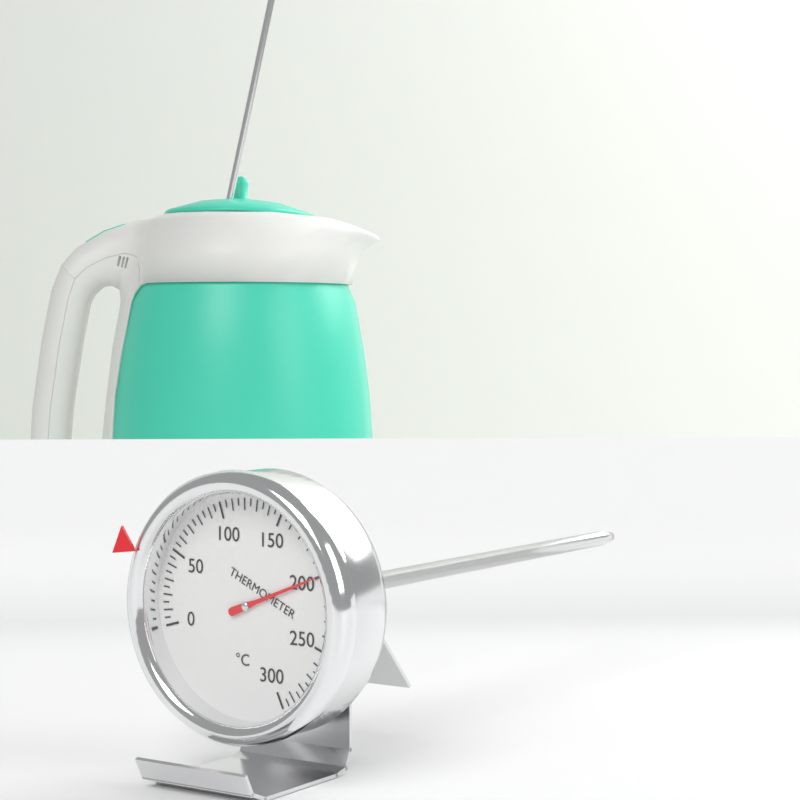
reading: 200 °C
